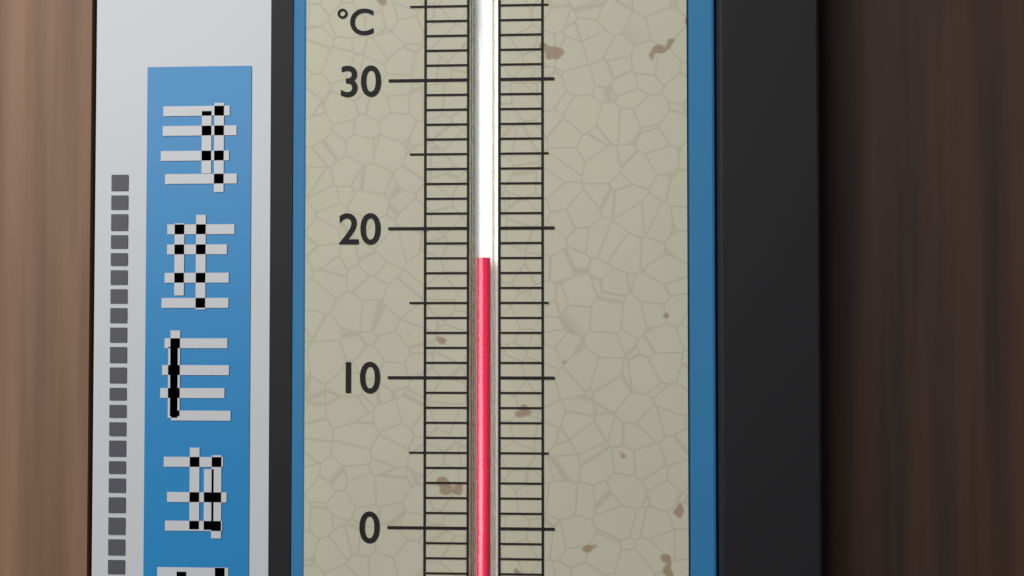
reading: 18 °C
